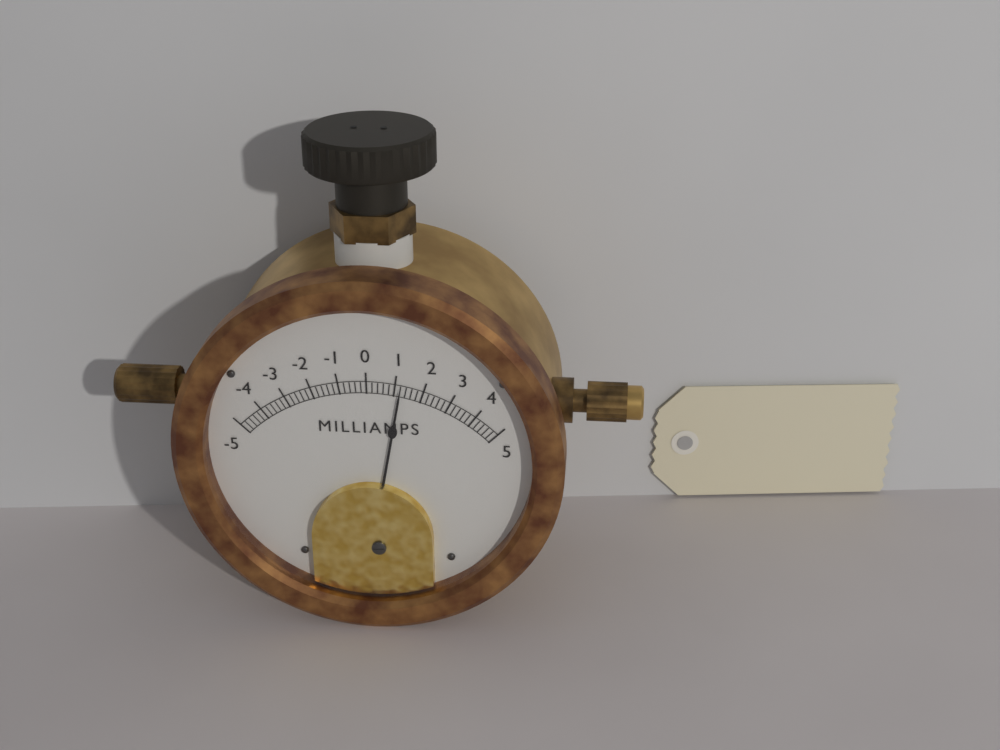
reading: 1.2 mA
